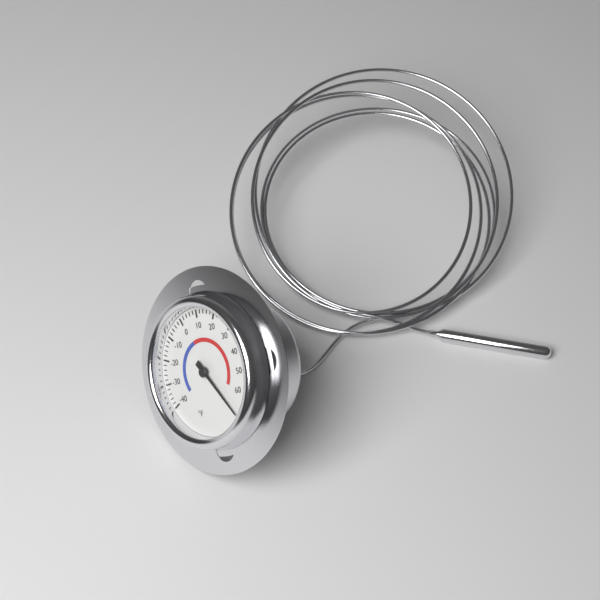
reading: 70 °F
